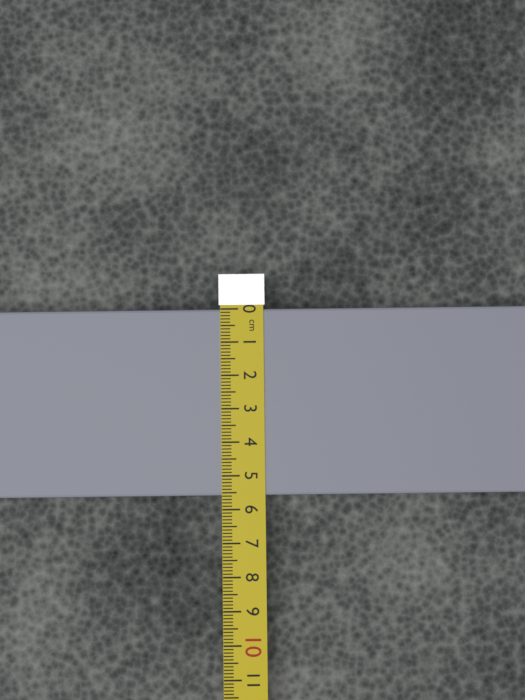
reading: 5.6 cm
